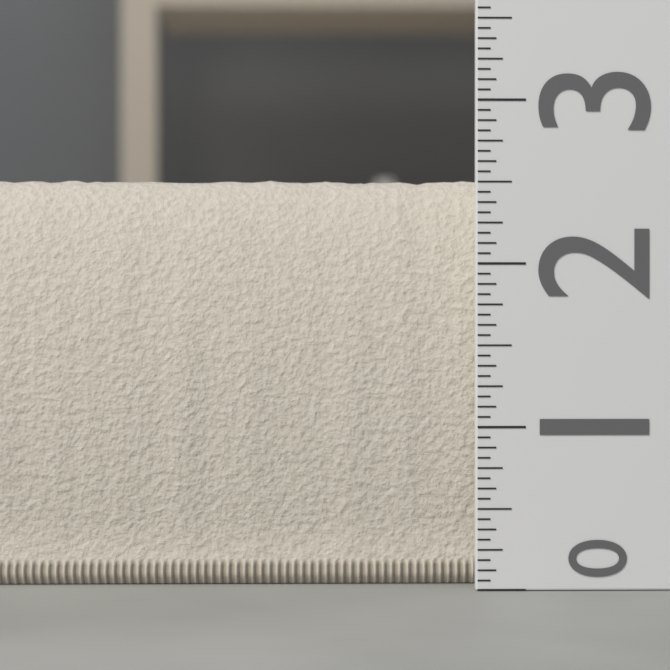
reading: 2.5625 (no unit)
